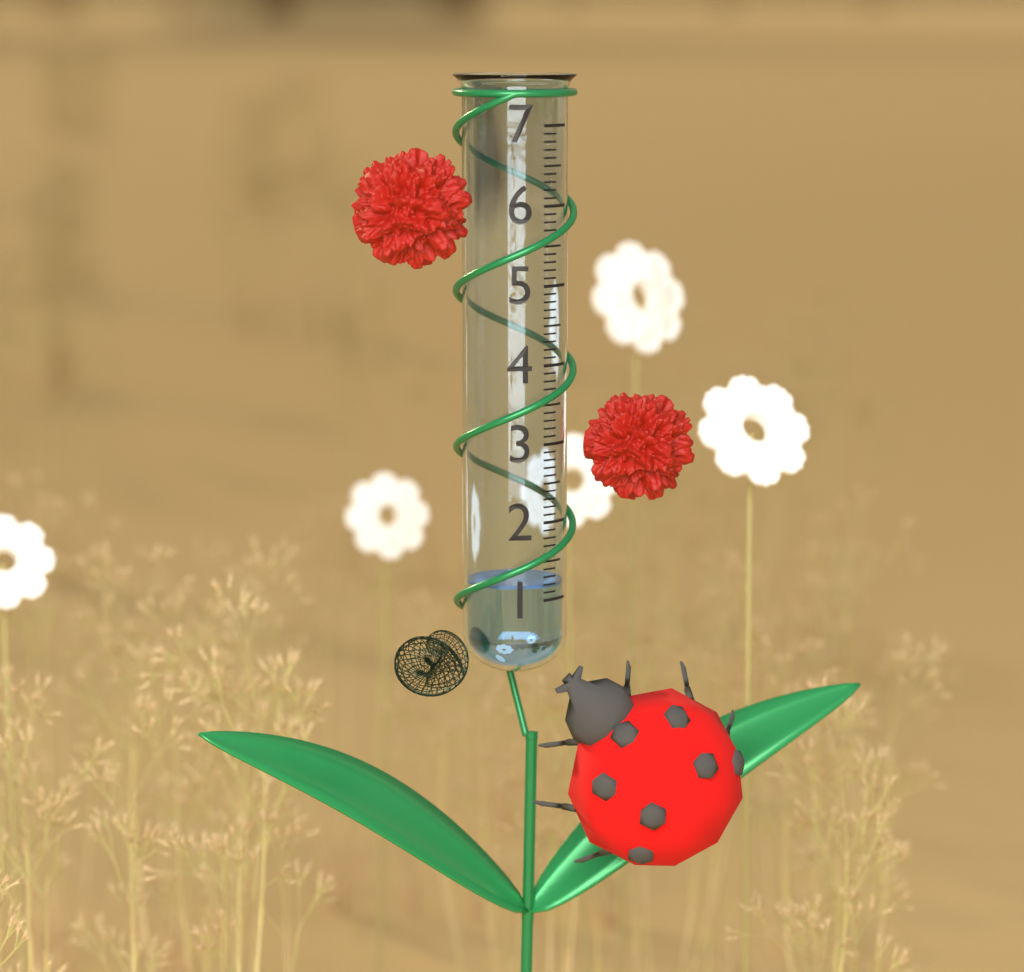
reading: 1.2 (no unit)
